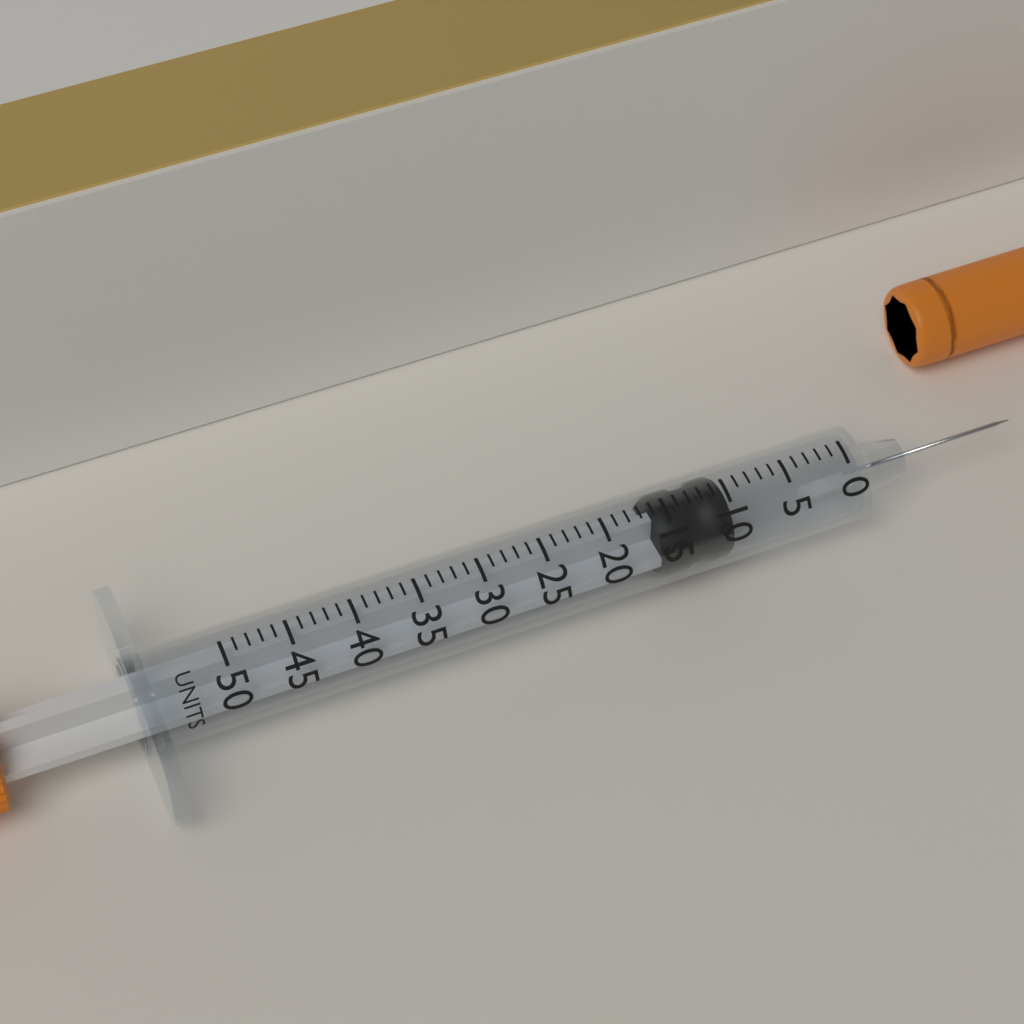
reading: 10 units
